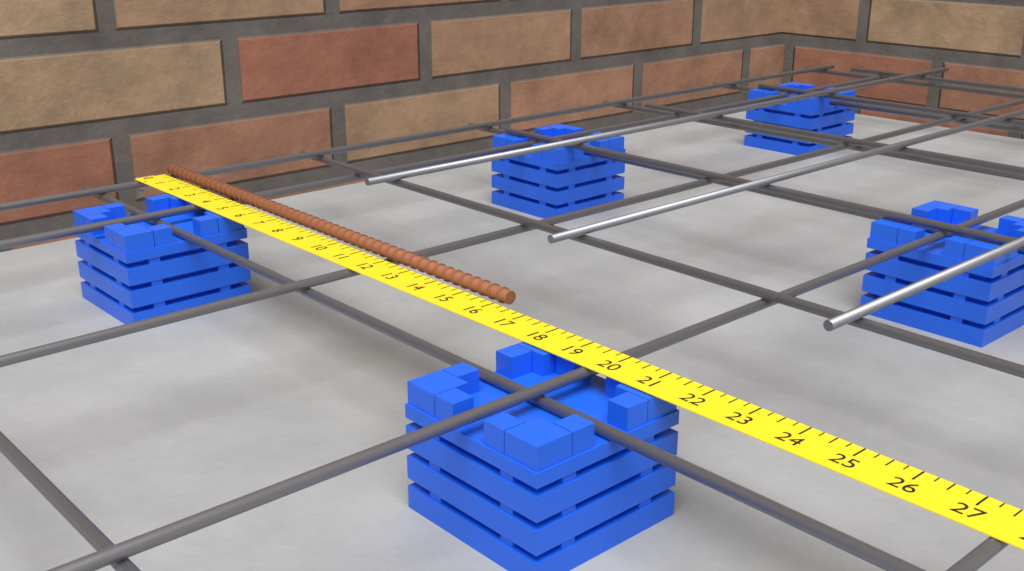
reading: 16.25 in
